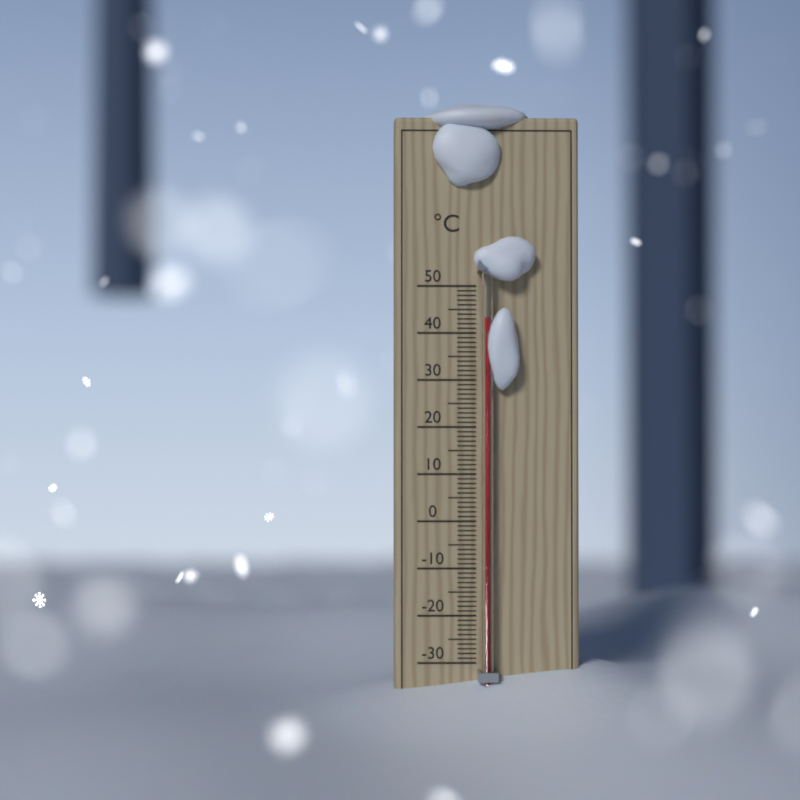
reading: 43 °C
